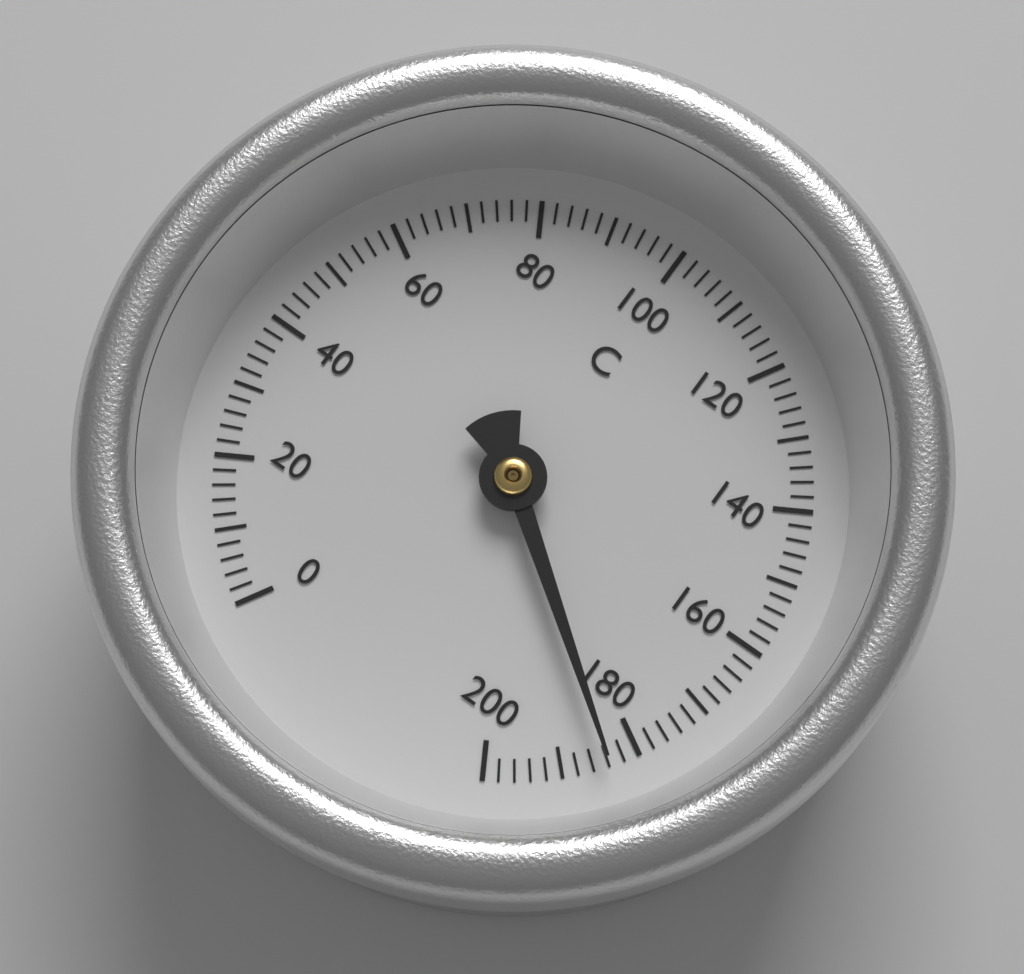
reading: 184 °C
